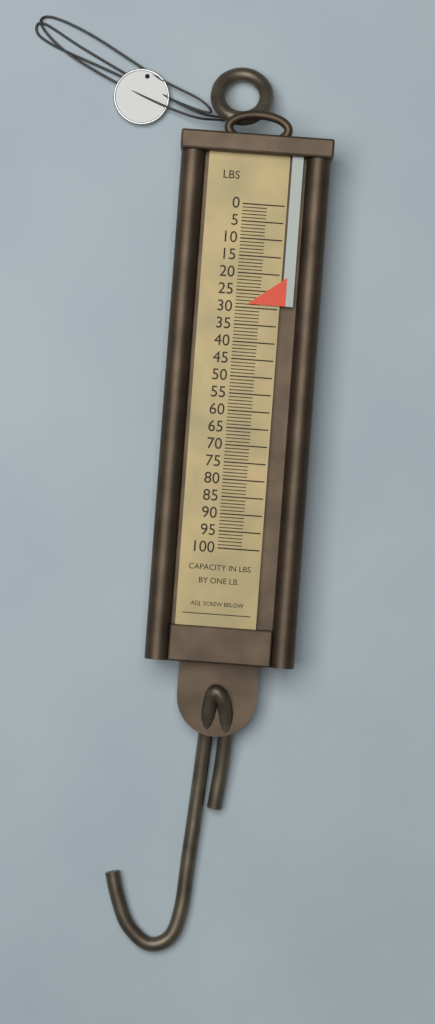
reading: 29 lb
